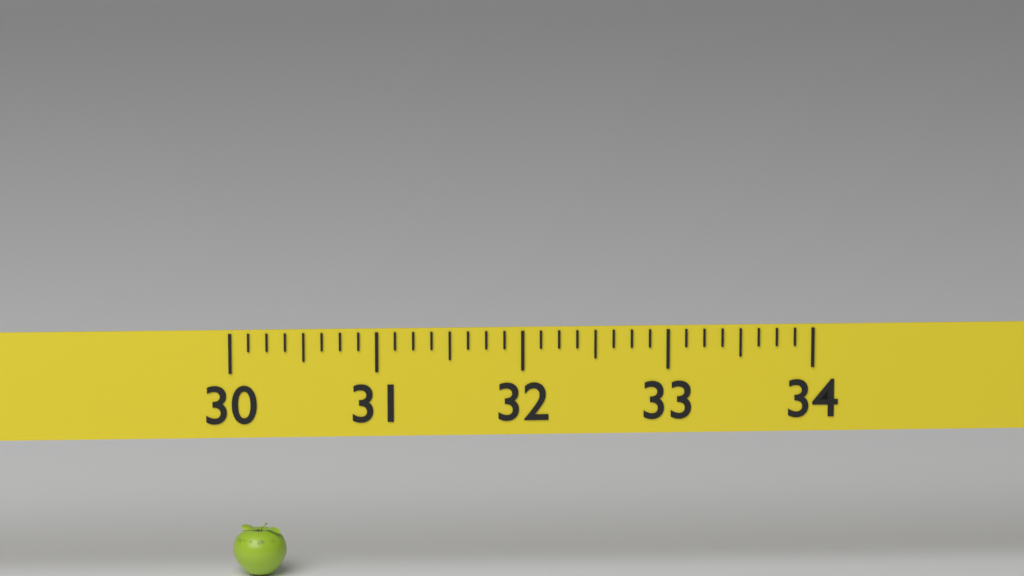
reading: 30.375 (no unit)
